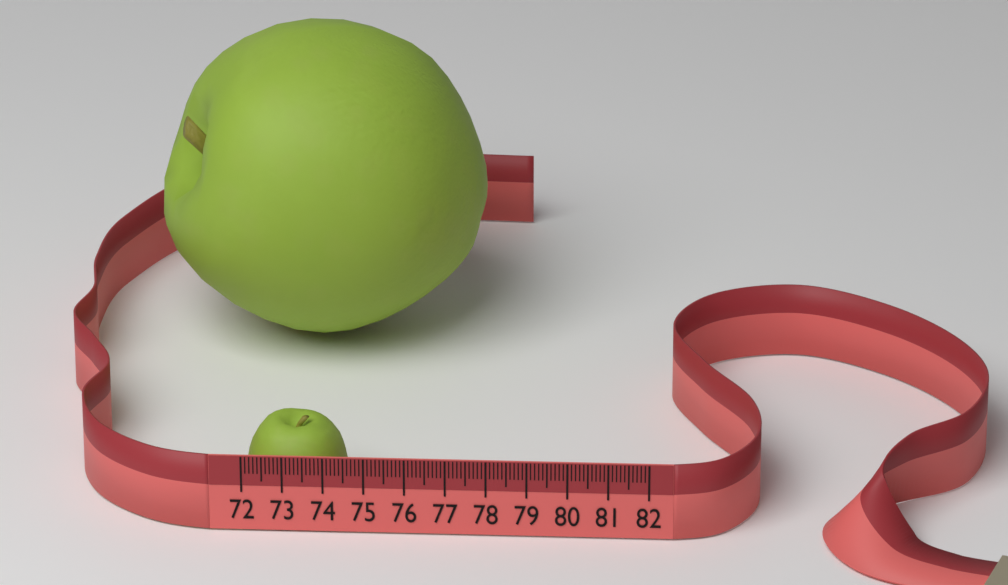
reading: 74.5 (no unit)
